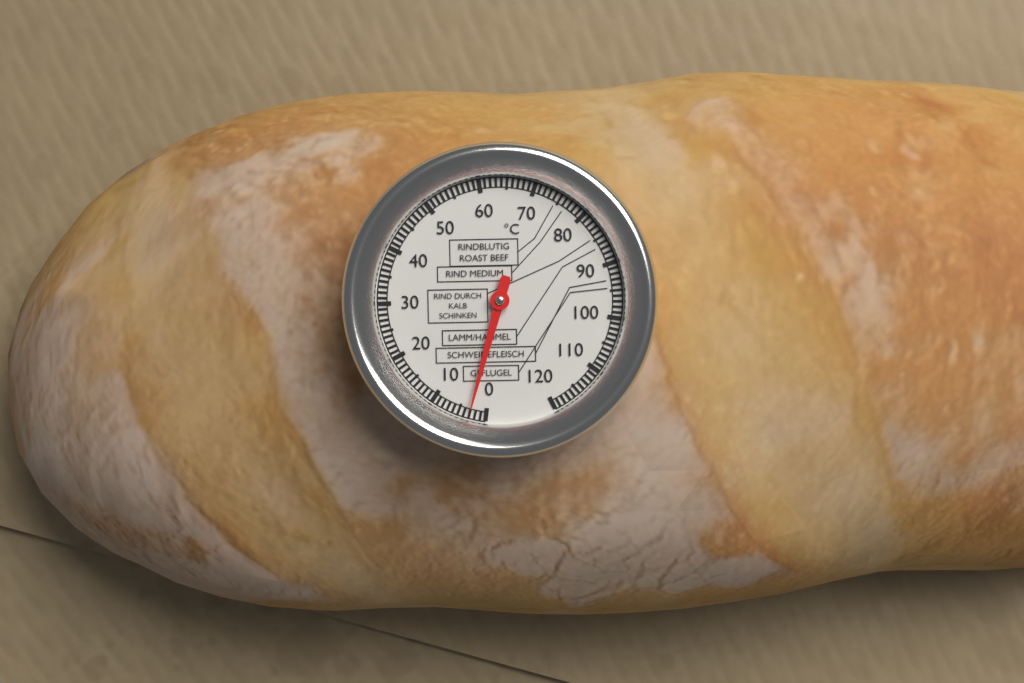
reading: 3 °C
